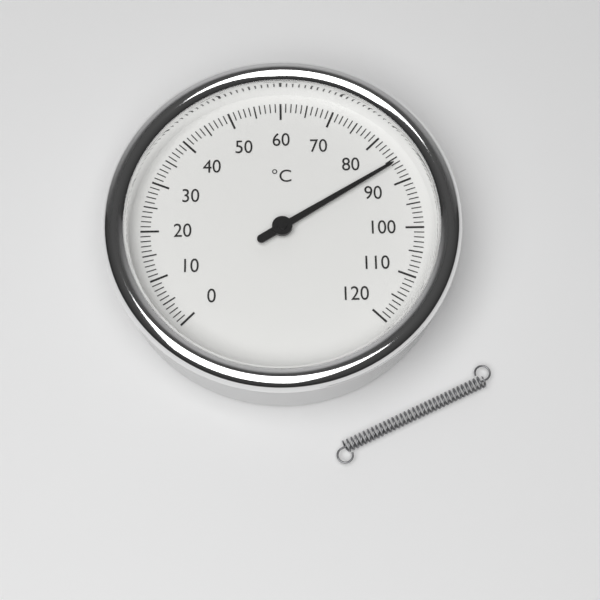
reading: 86 °C
